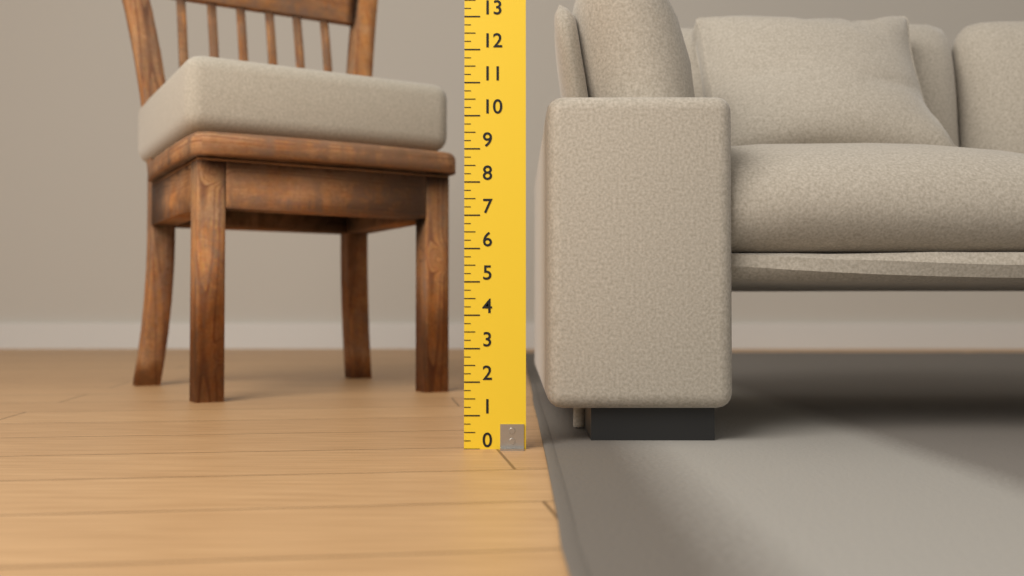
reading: 10.75 (no unit)
